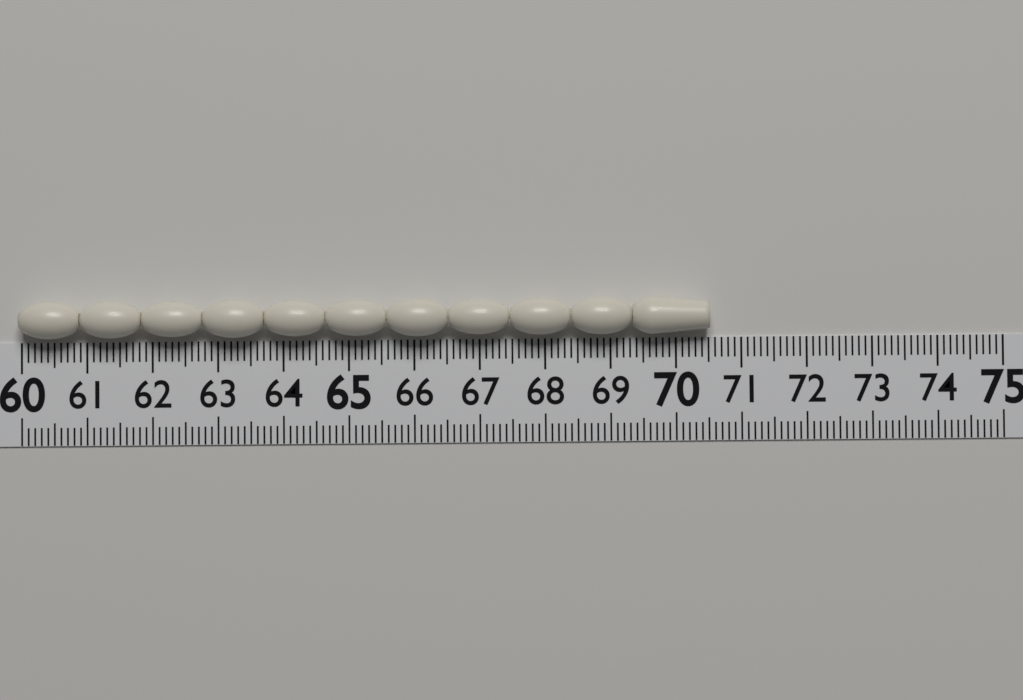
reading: 70.5 (no unit)
